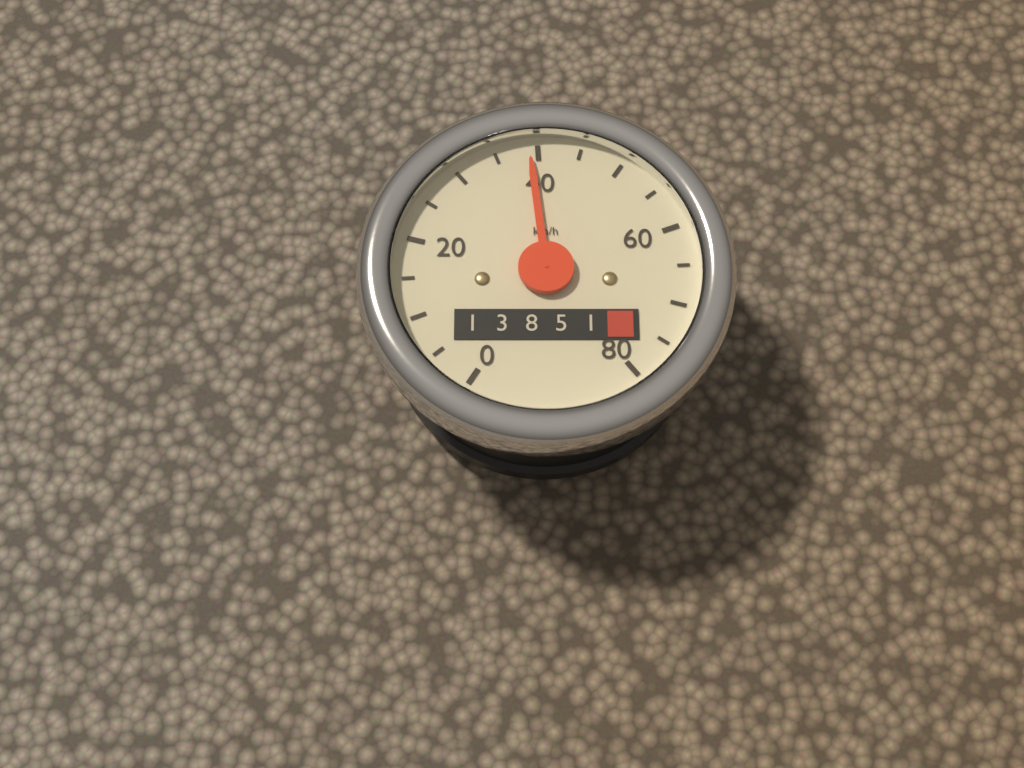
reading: 39 km/h
